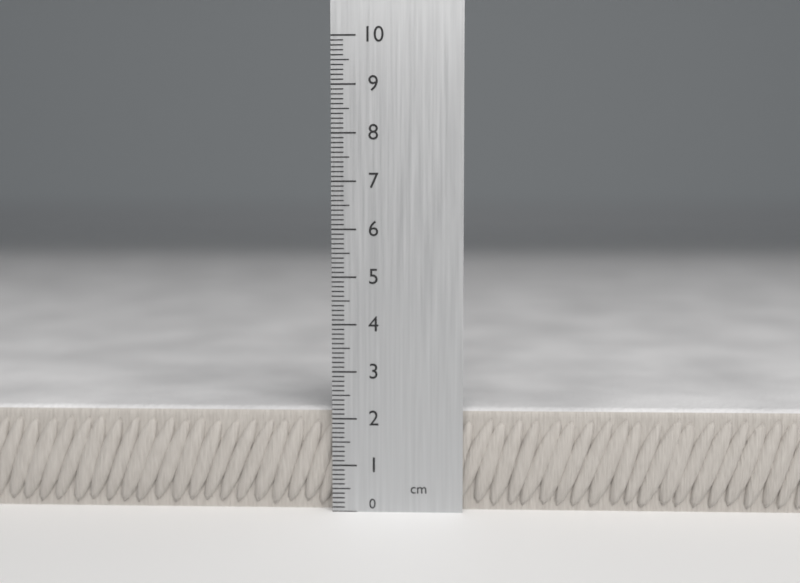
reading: 2.2 cm
